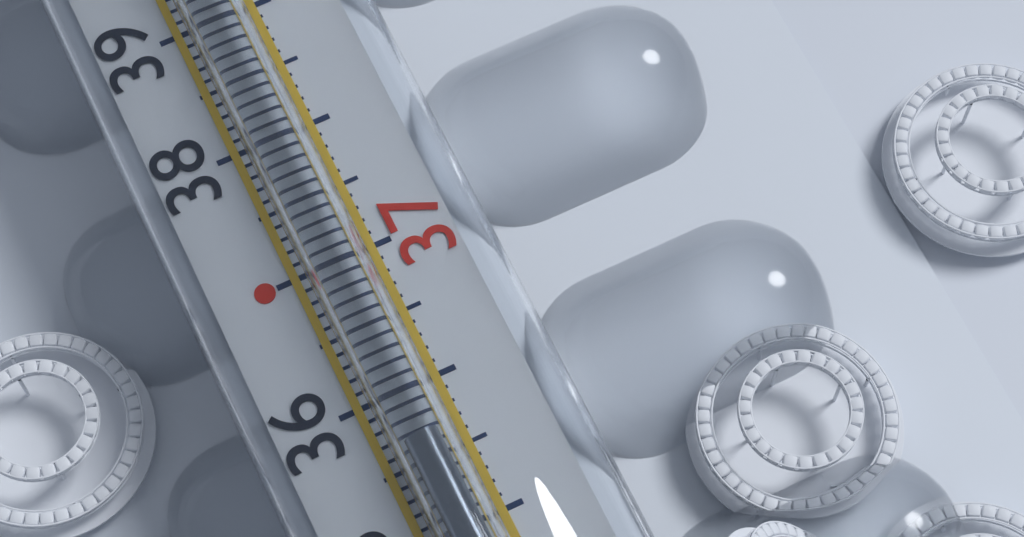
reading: 35.6 °C
